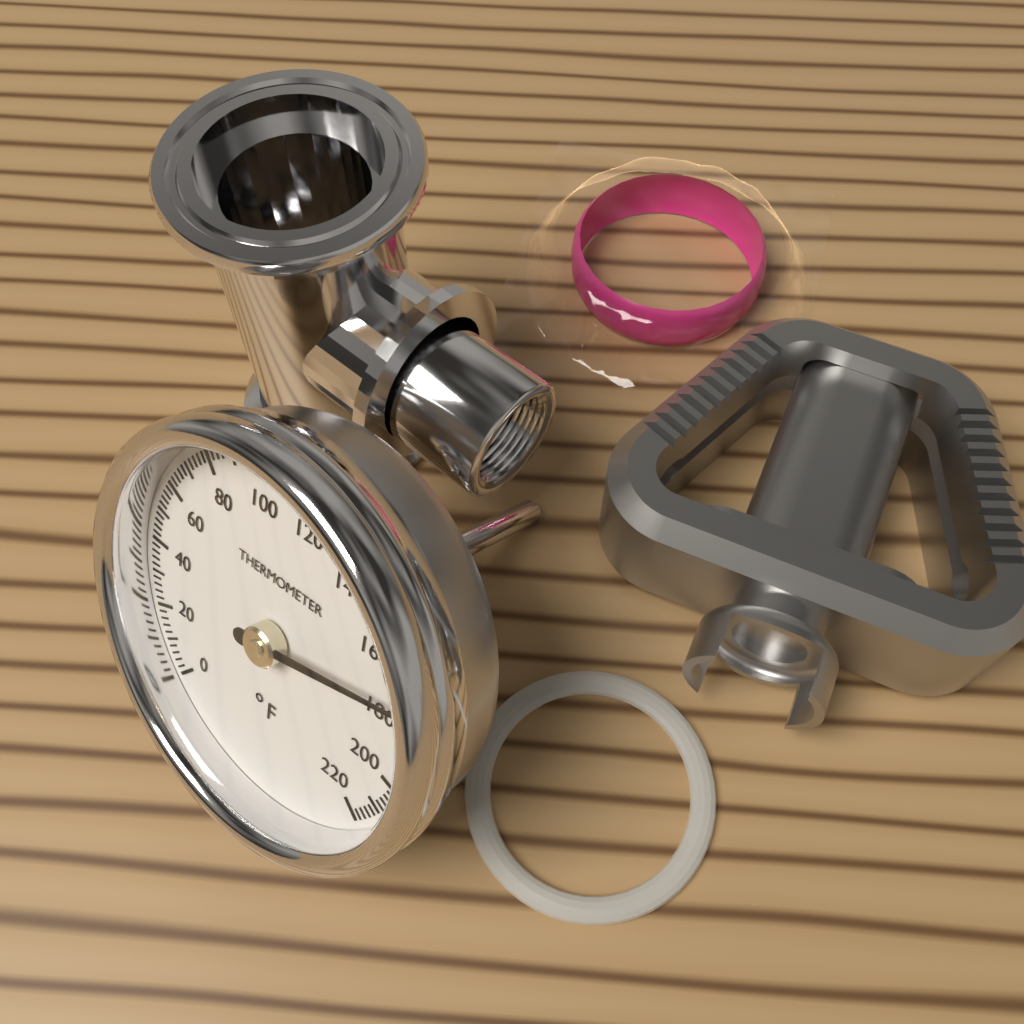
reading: 174 °F
